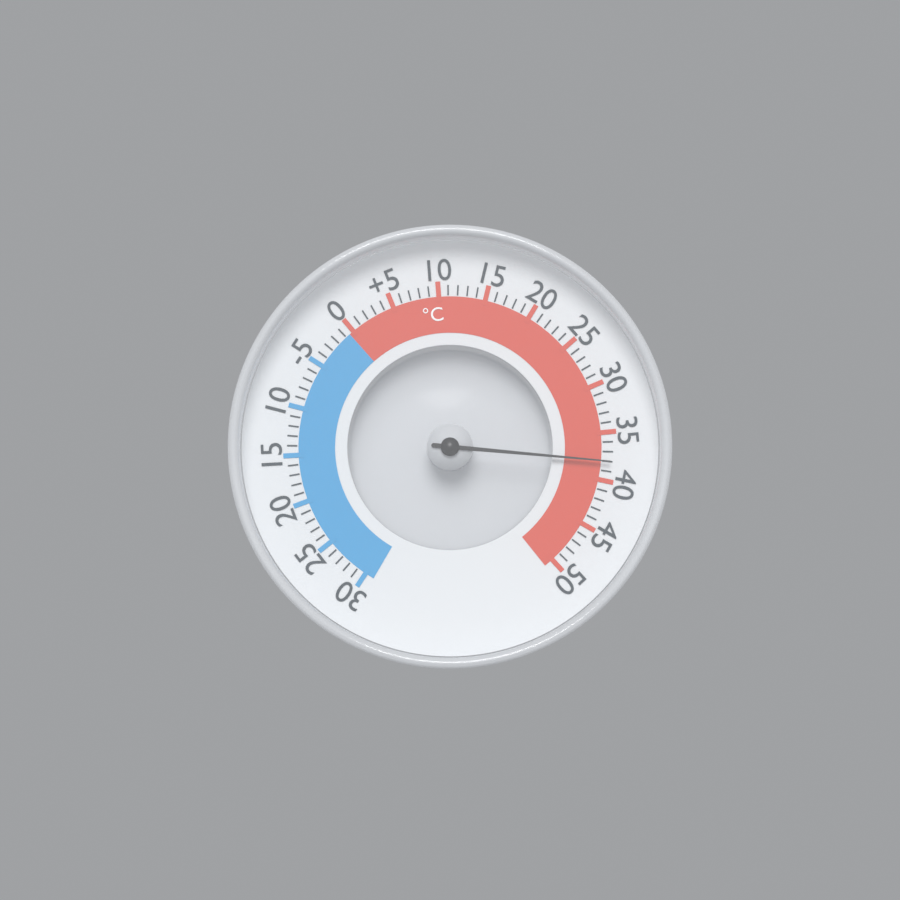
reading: 38 °C
